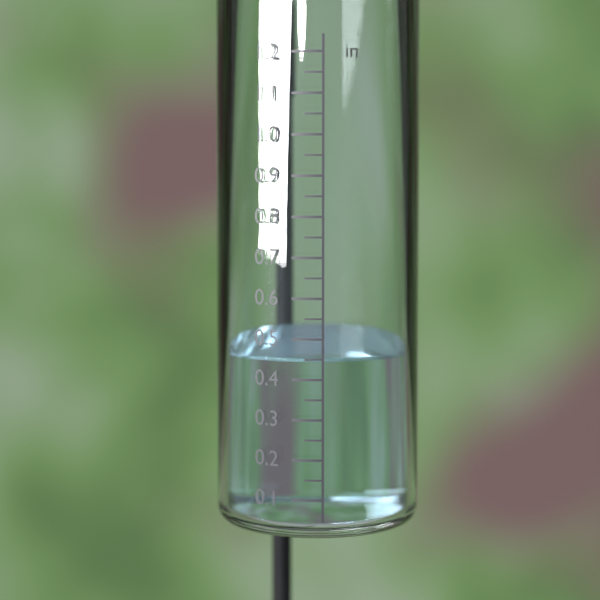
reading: 0.45 in
